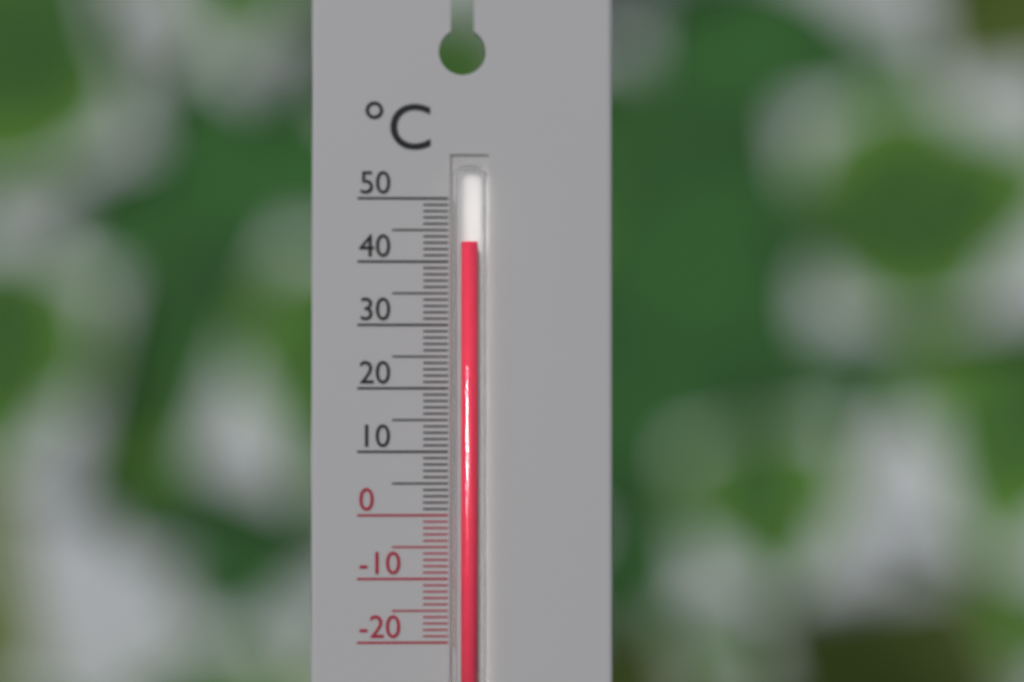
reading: 43 °C
